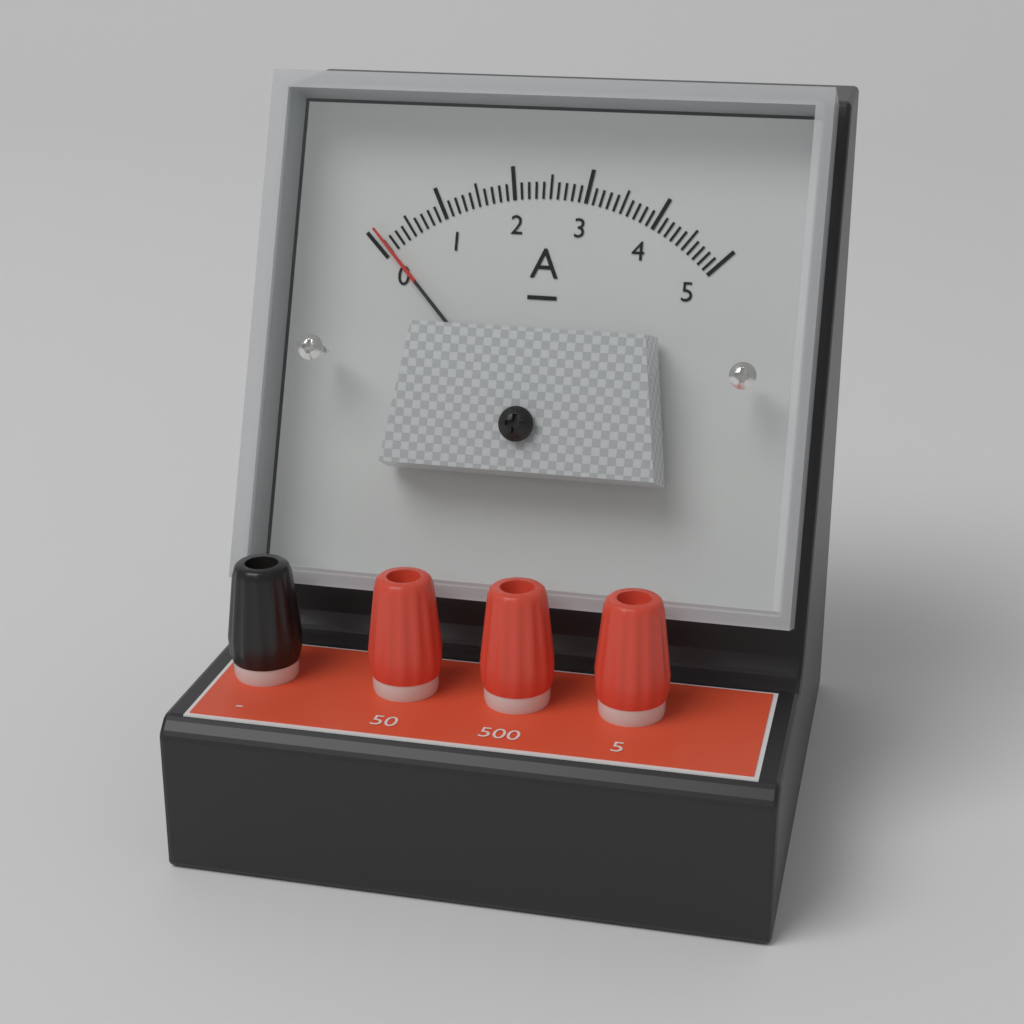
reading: 0.1 A
